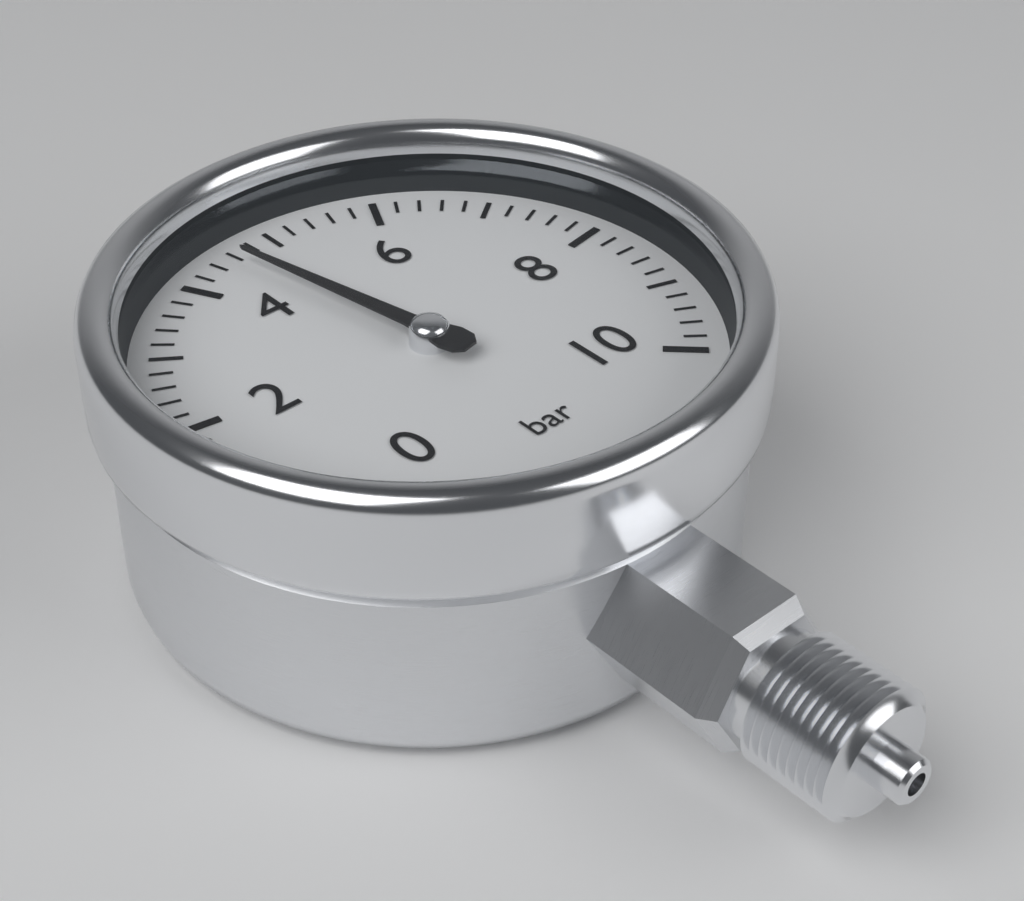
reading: 4.6 bar
